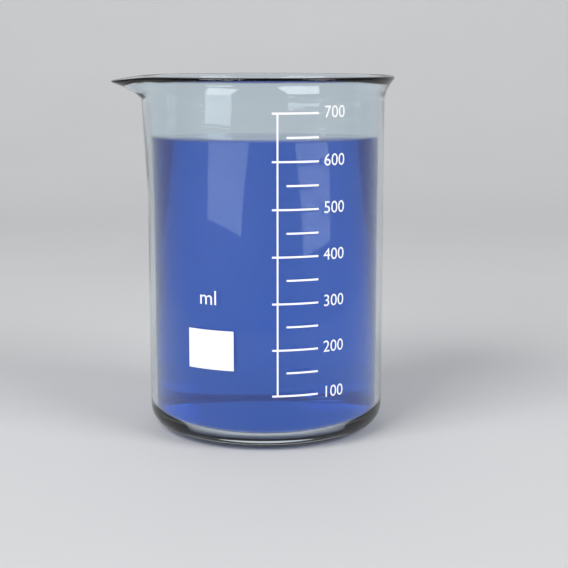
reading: 640 ml
